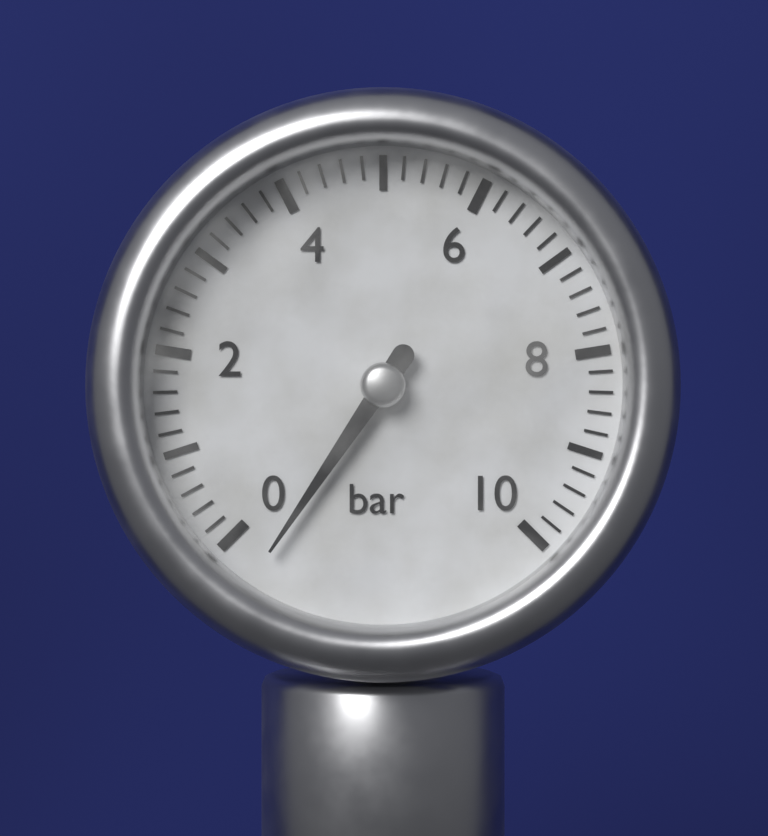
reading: -0.4 bar
